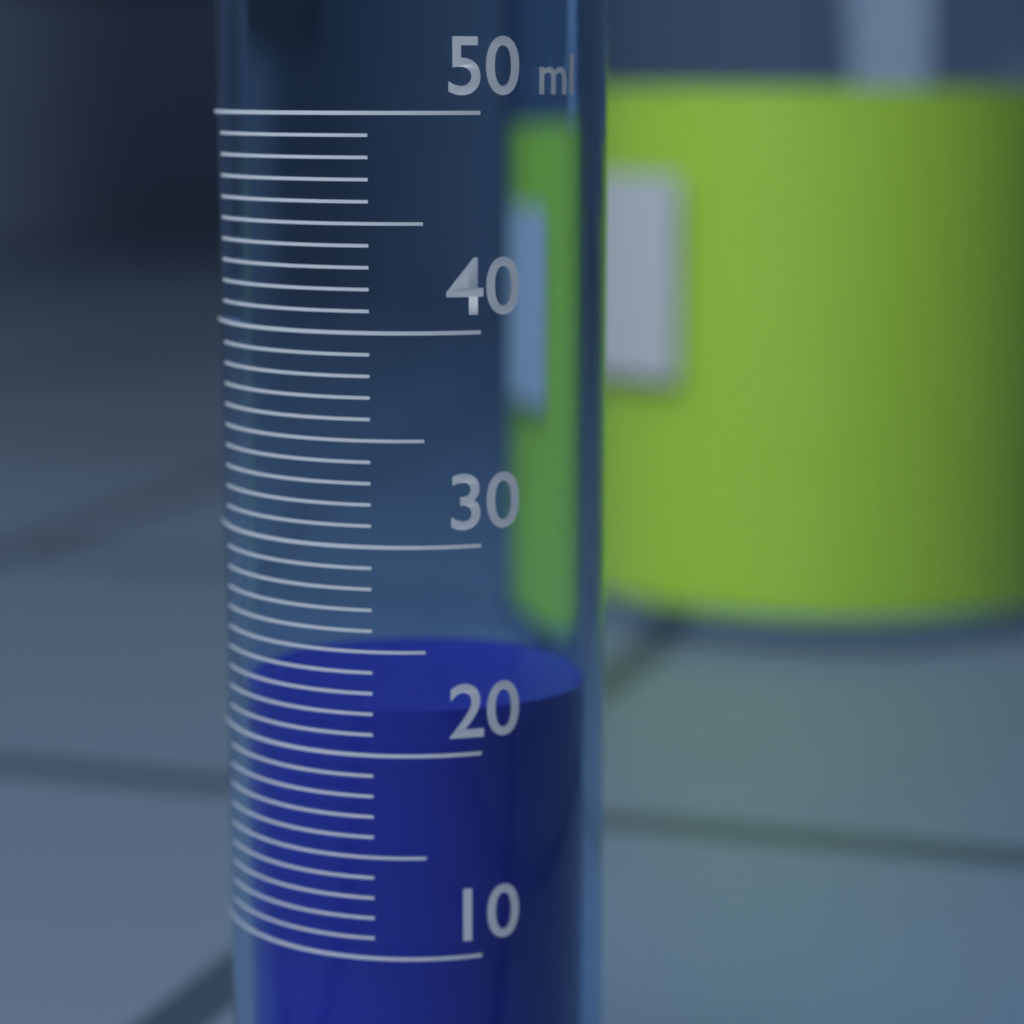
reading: 22 ml
